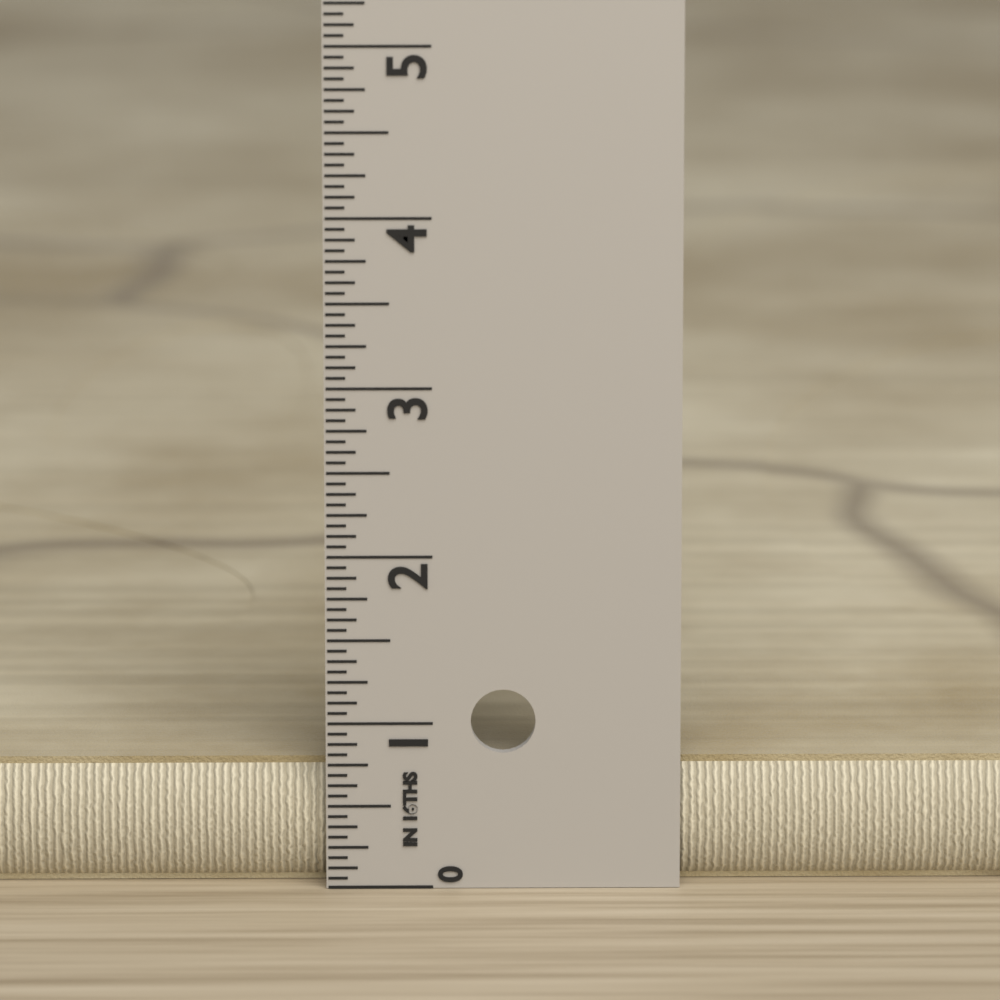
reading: 0.7500 in
